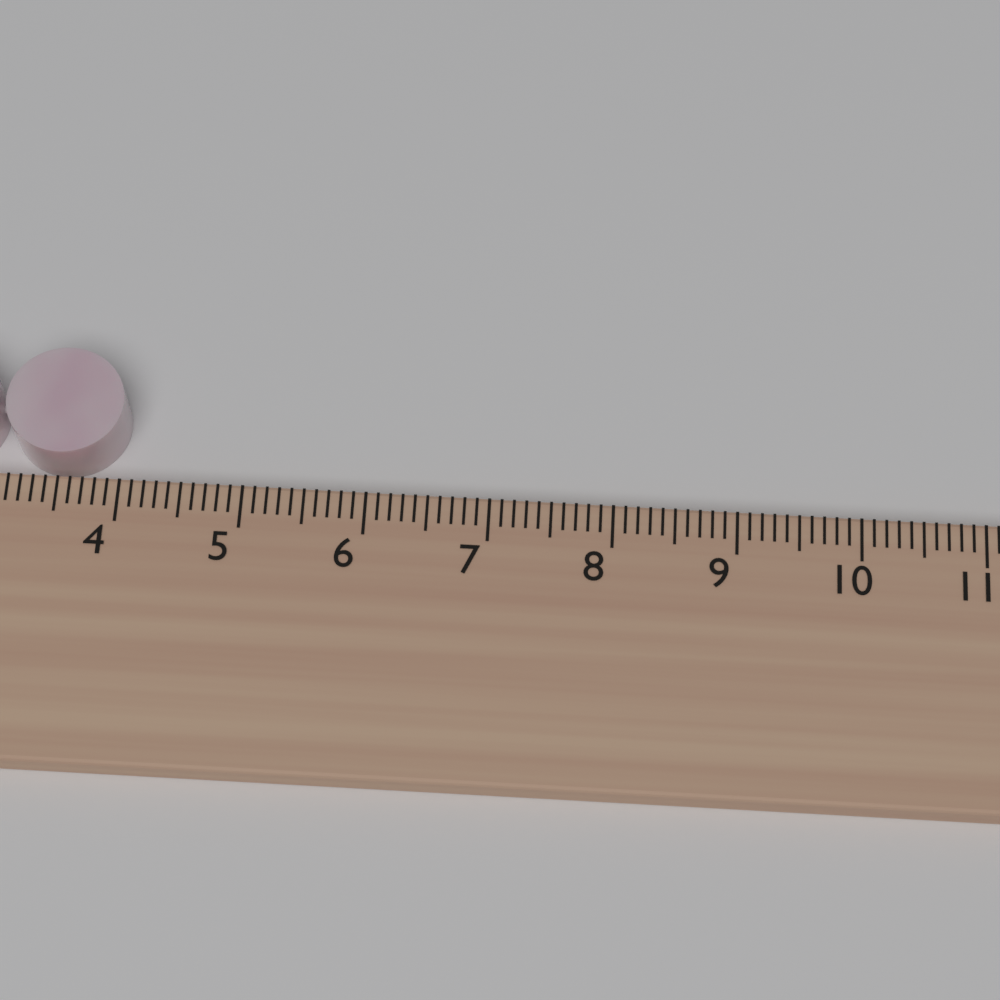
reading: 4.0 cm
